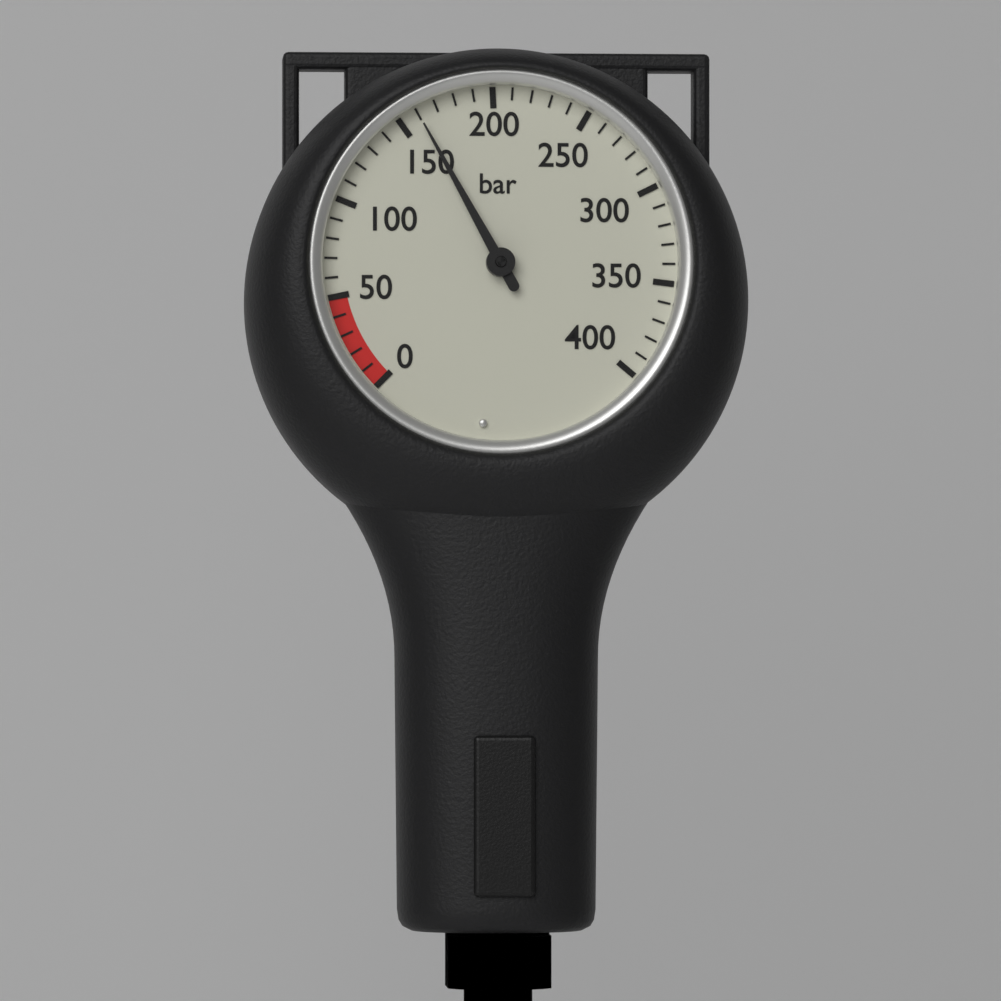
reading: 160 bar
